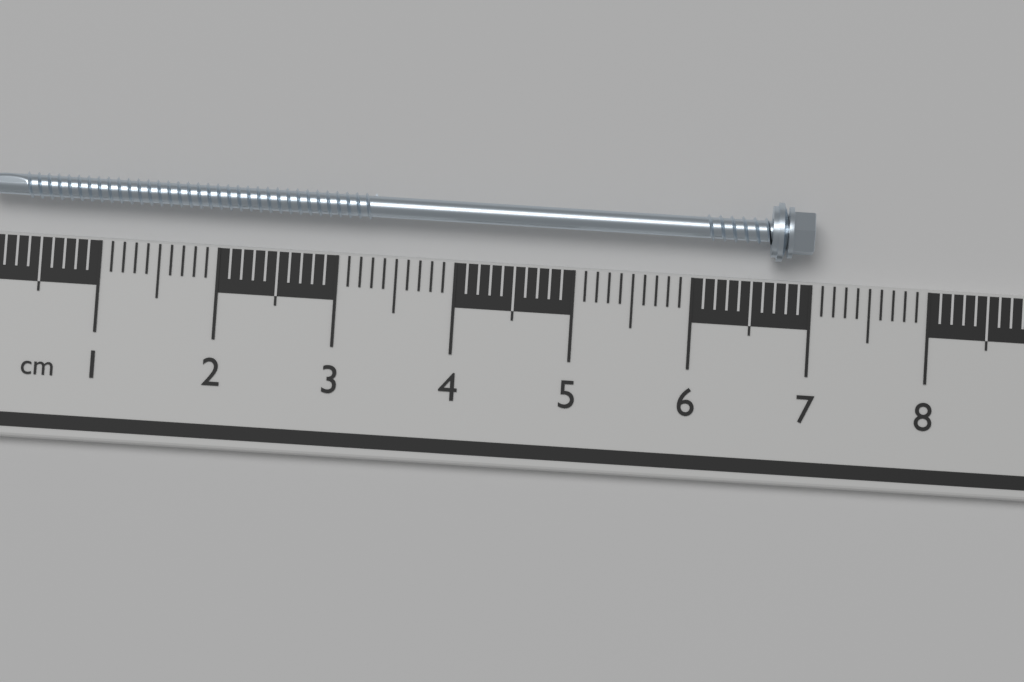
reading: 7.0 cm
